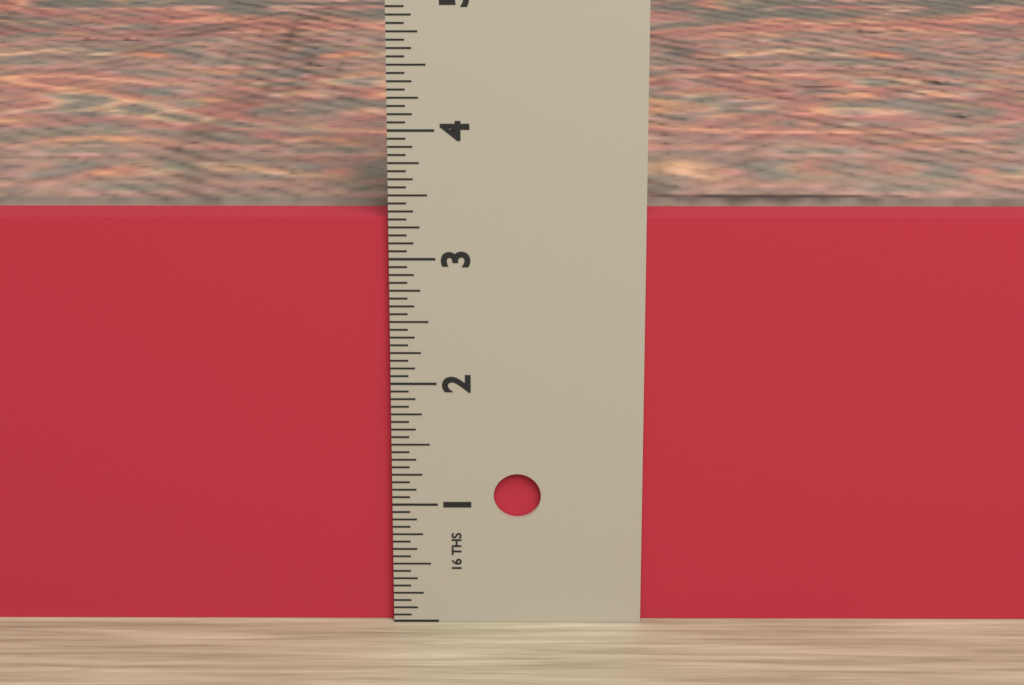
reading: 3.3125 in
